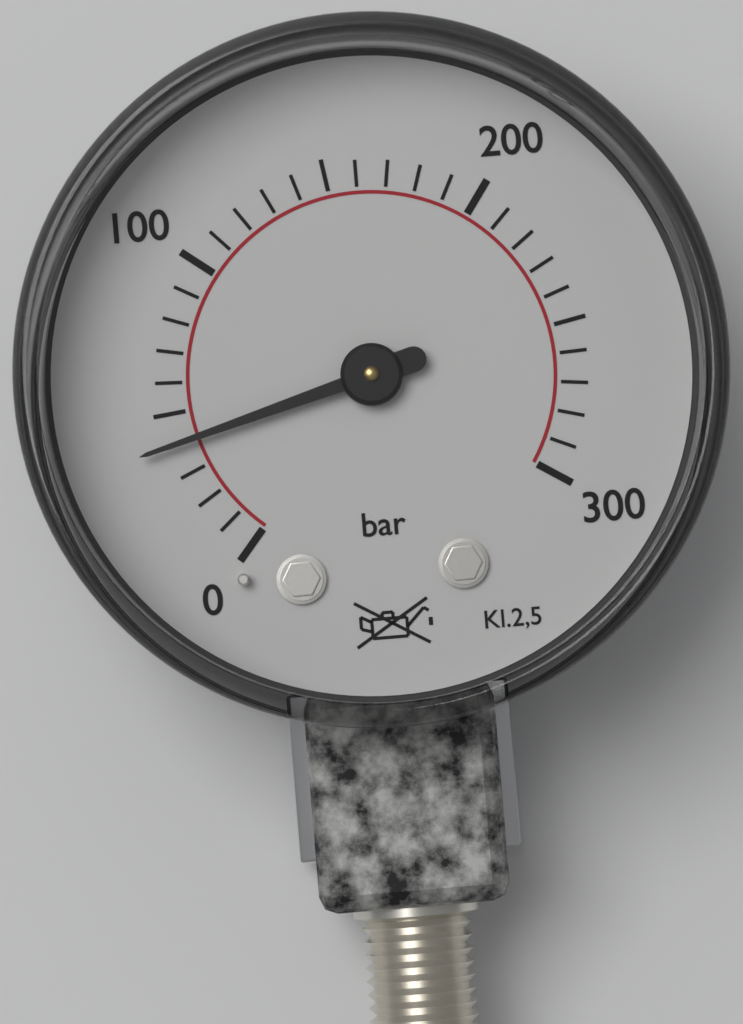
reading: 40 bar
